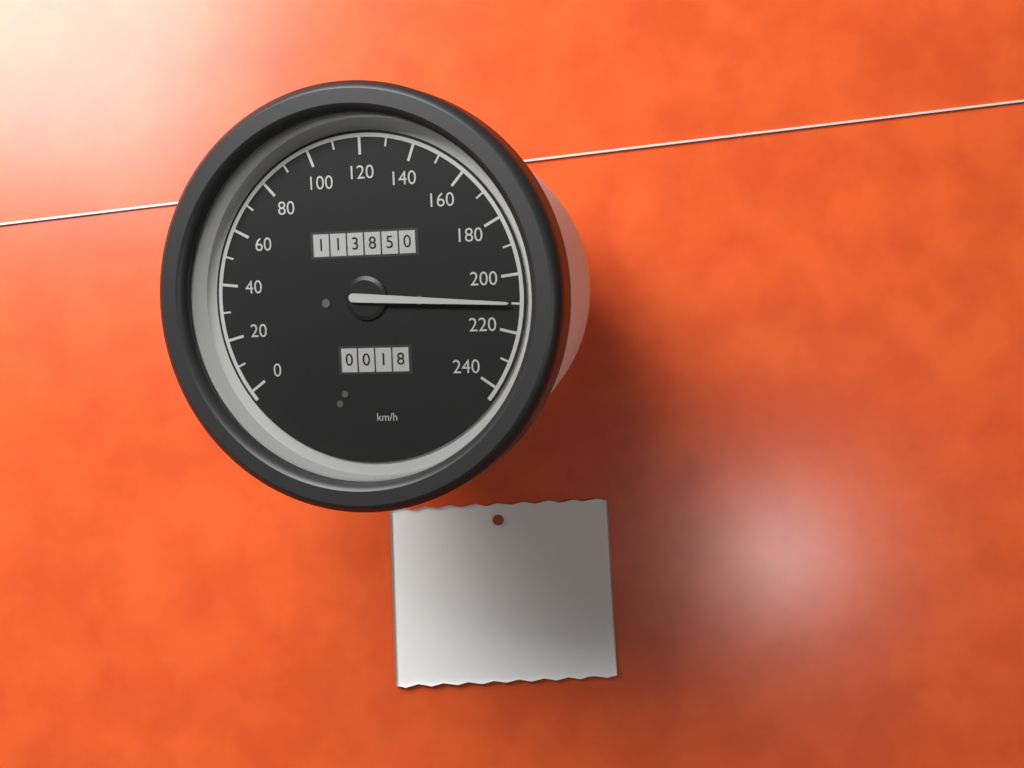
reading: 210 km/h
